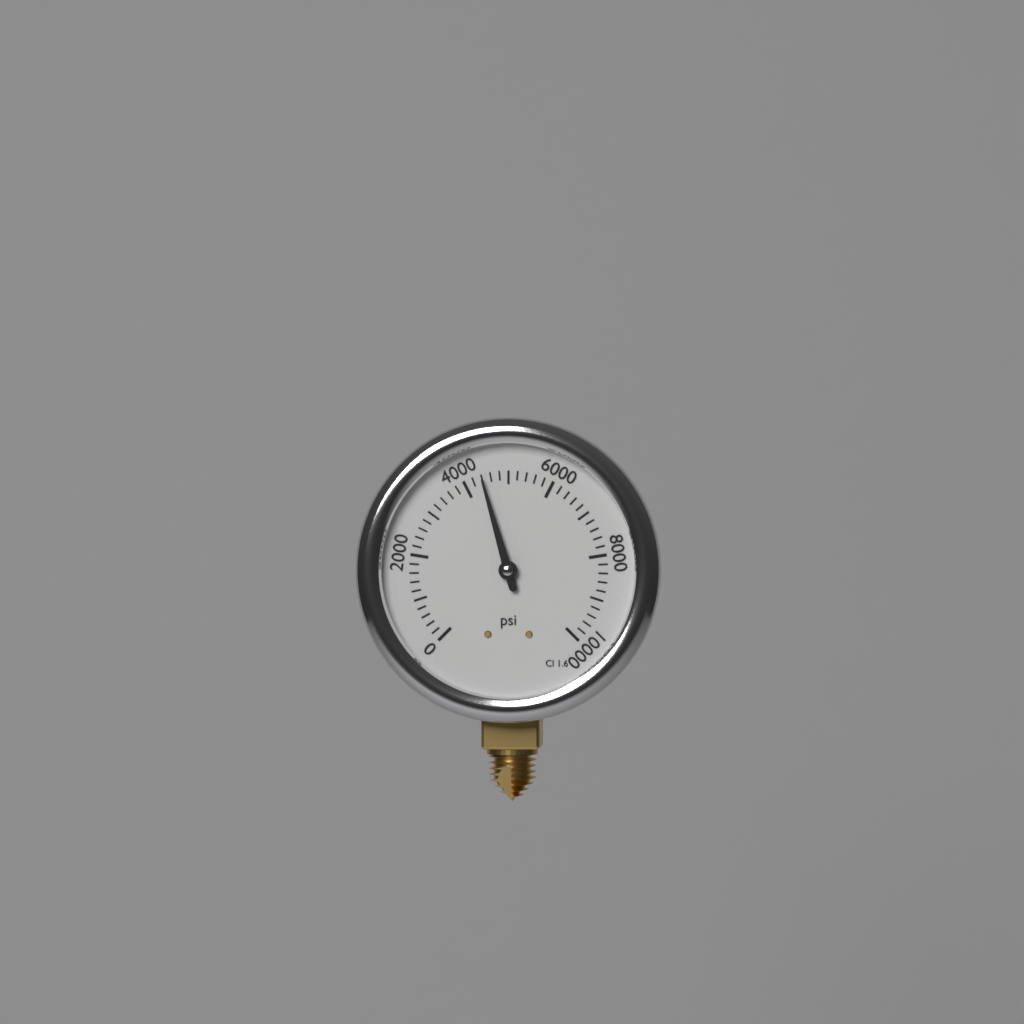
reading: 4400 psi
